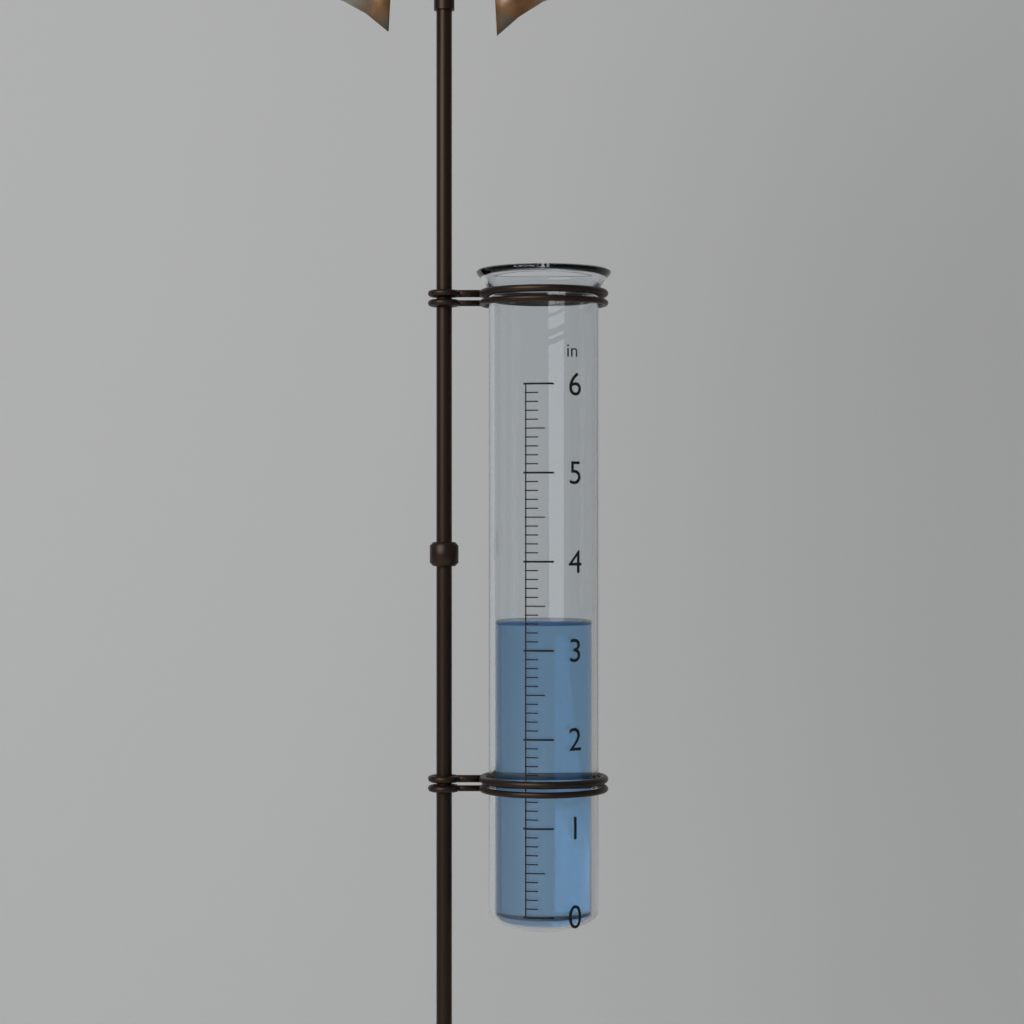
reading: 3.3 in
